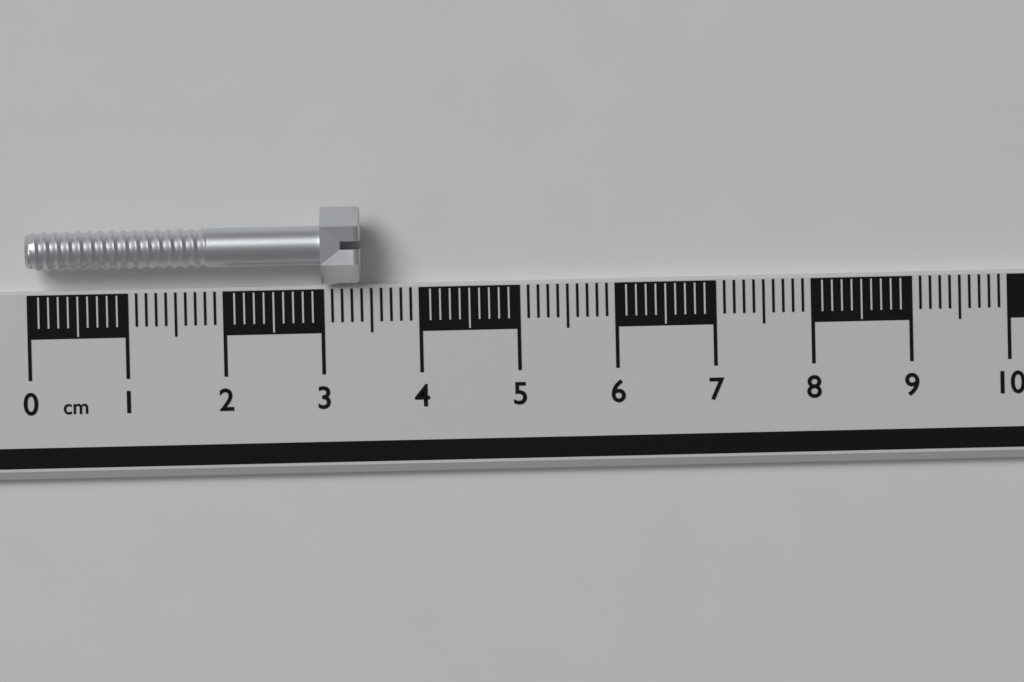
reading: 3.4 cm
